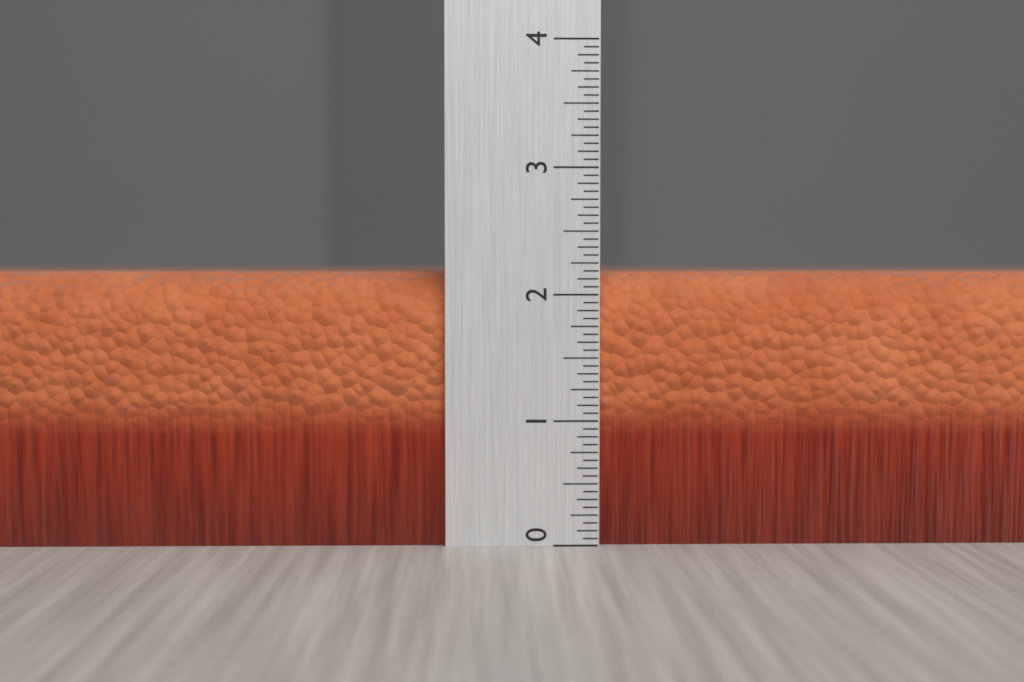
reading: 2.1875 (no unit)
